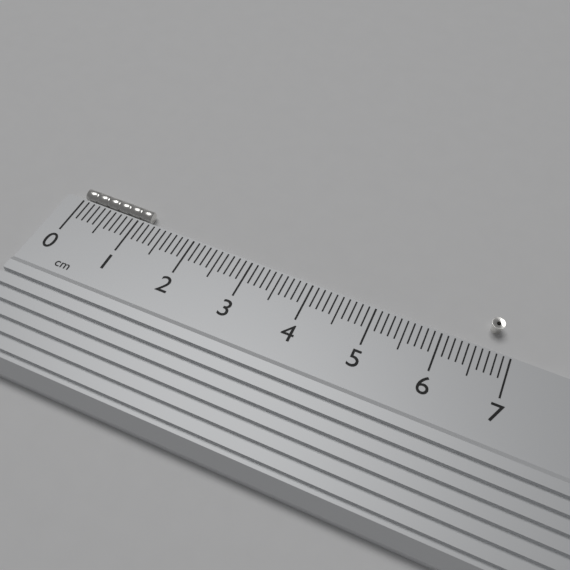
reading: 1.2 cm
